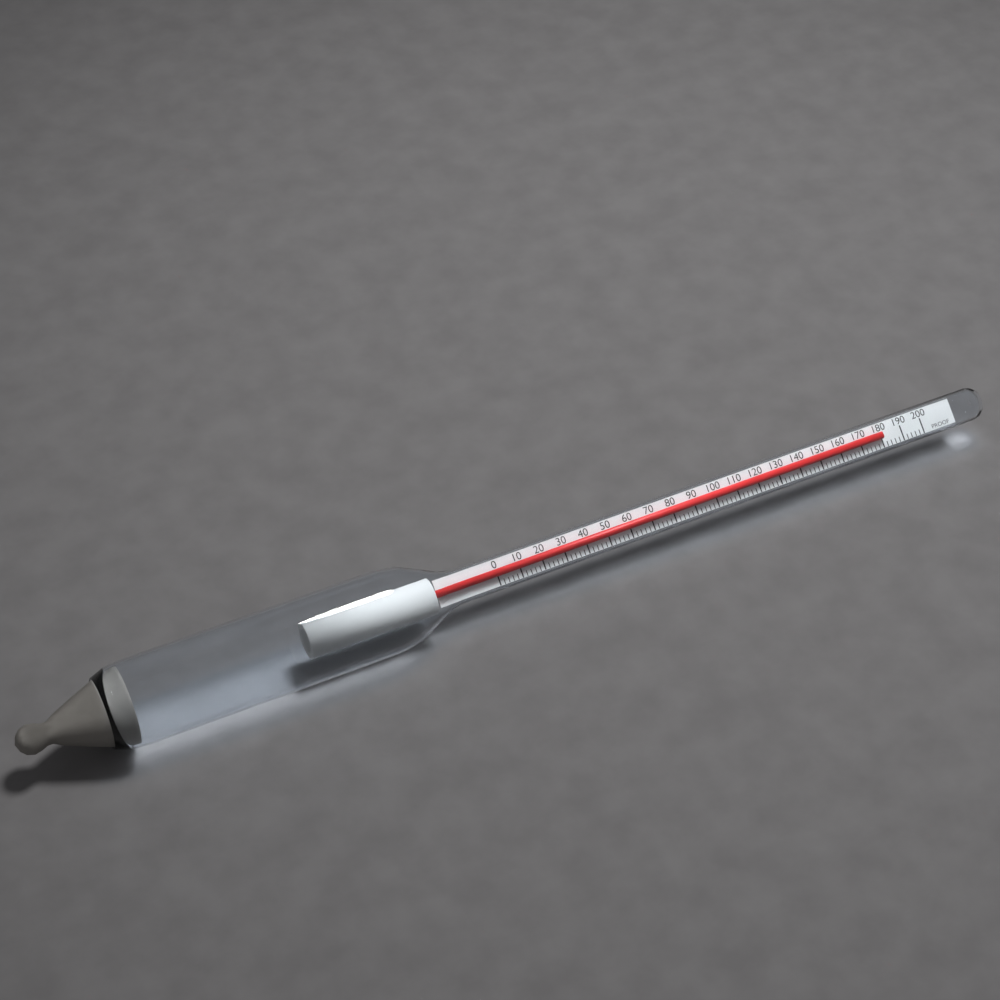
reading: 180 proof
